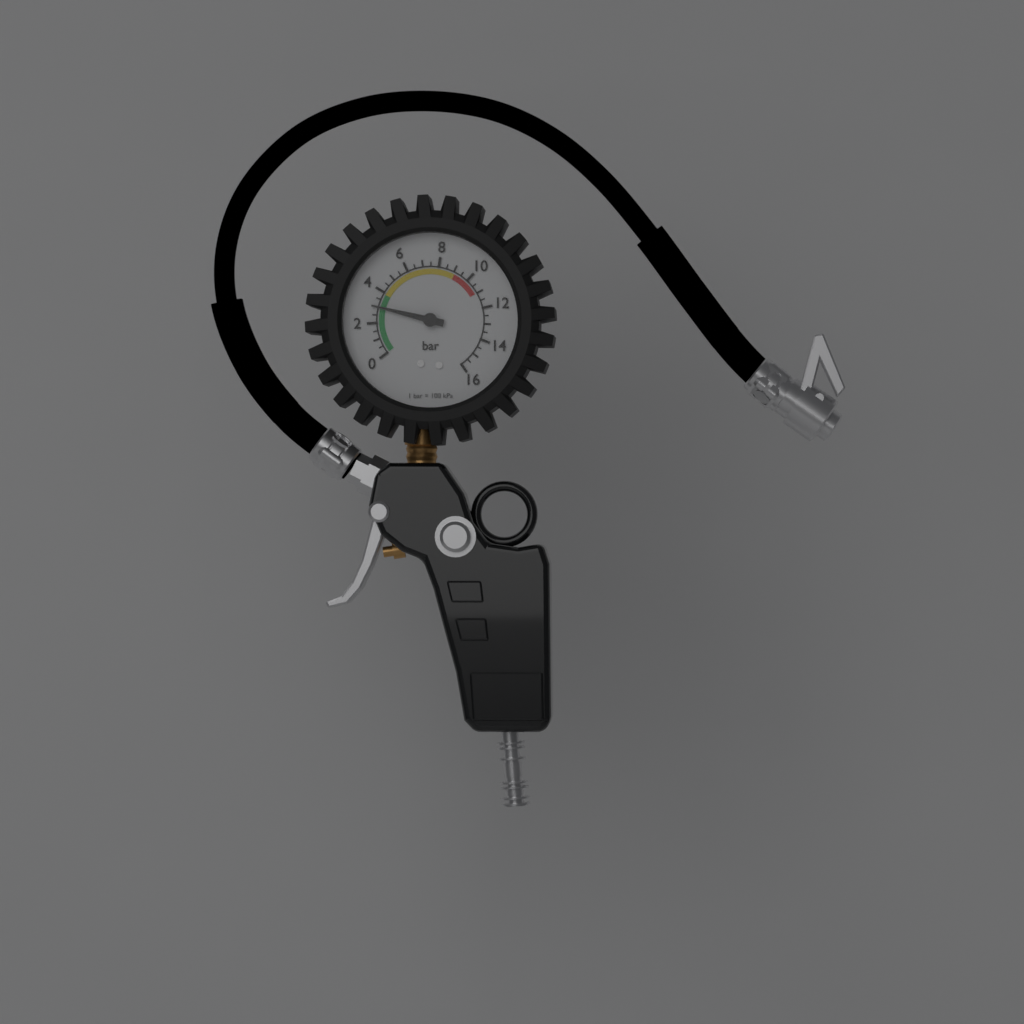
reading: 3.0 bar
